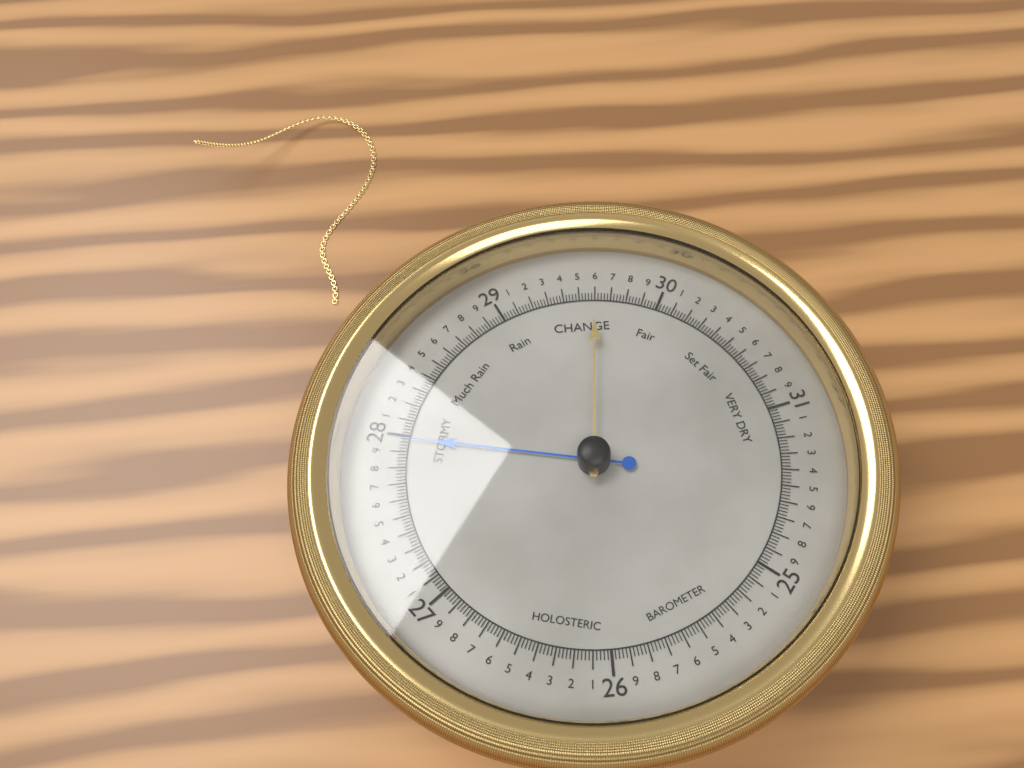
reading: 27.98 (no unit)
